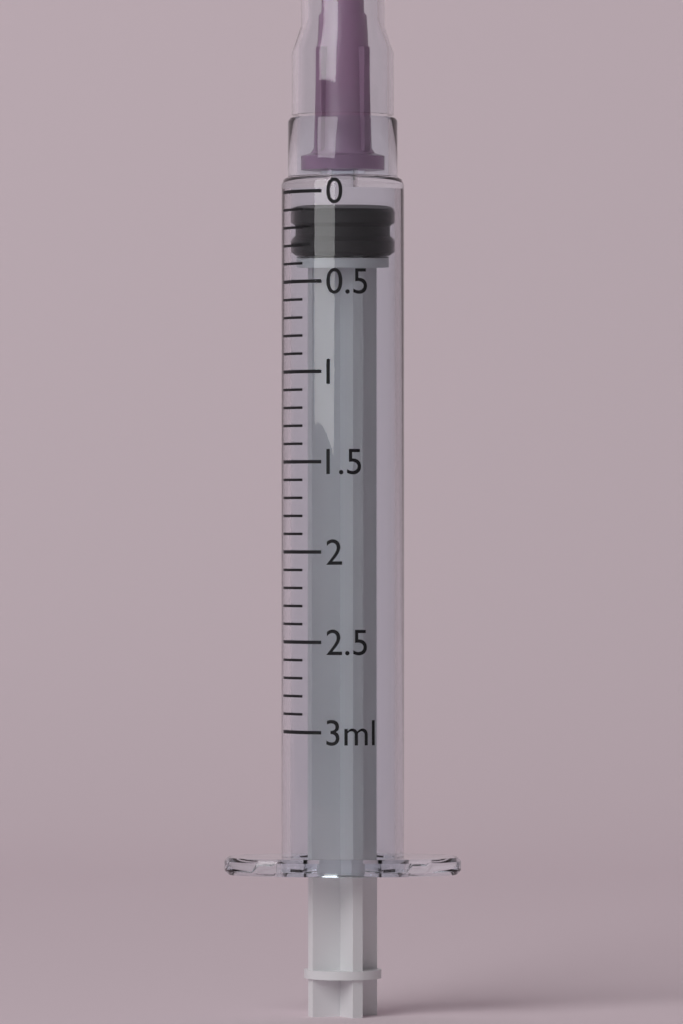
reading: 0.1 ml
